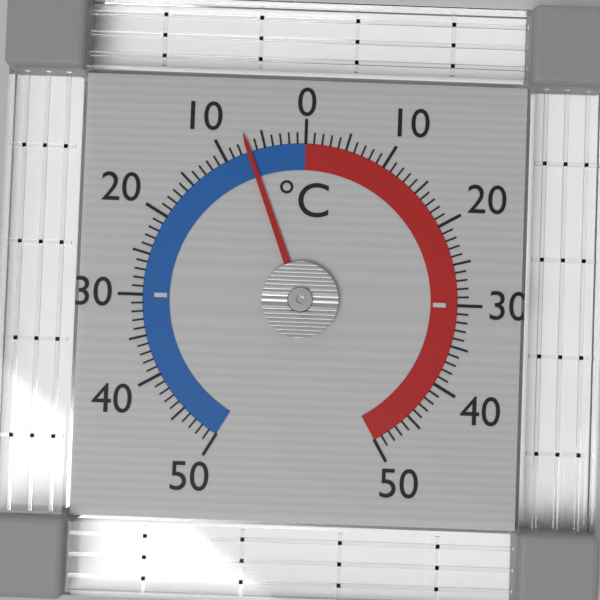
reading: -7 °C
